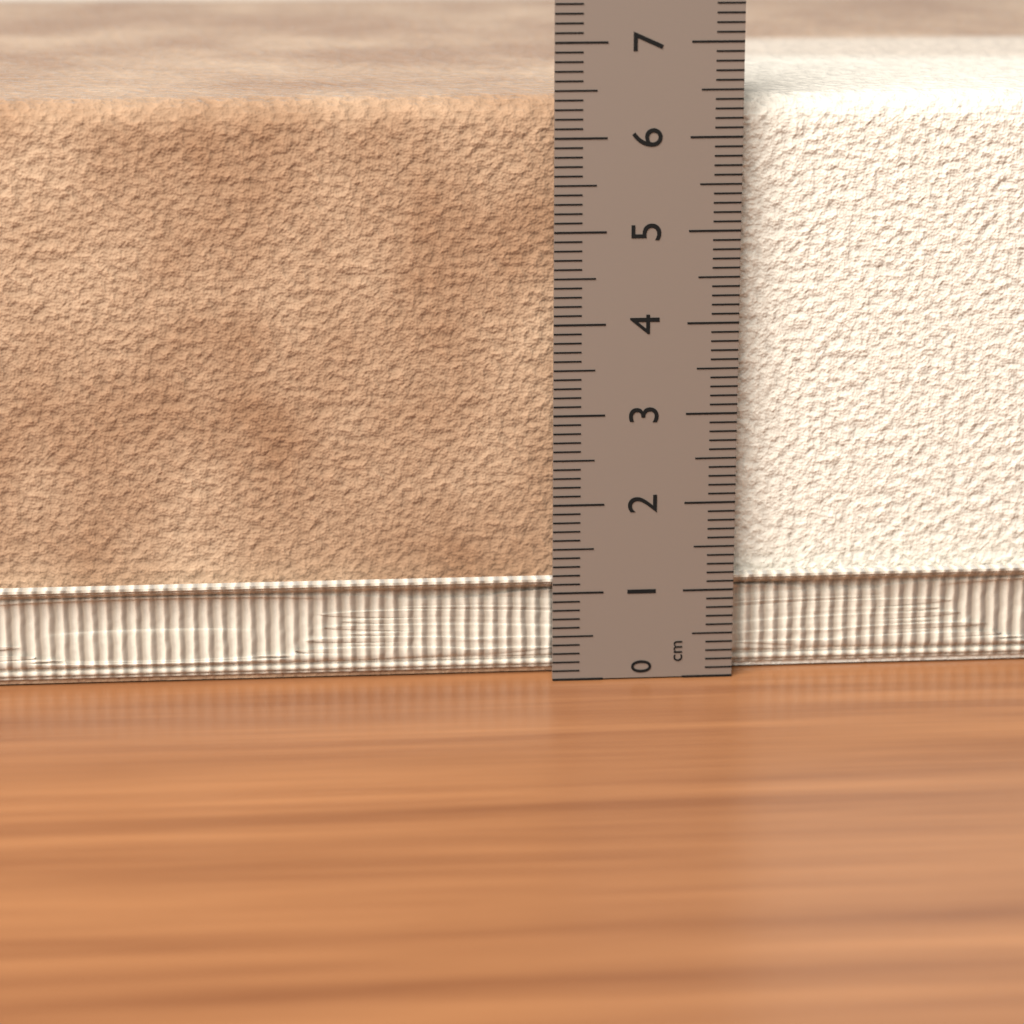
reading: 6.4 cm
